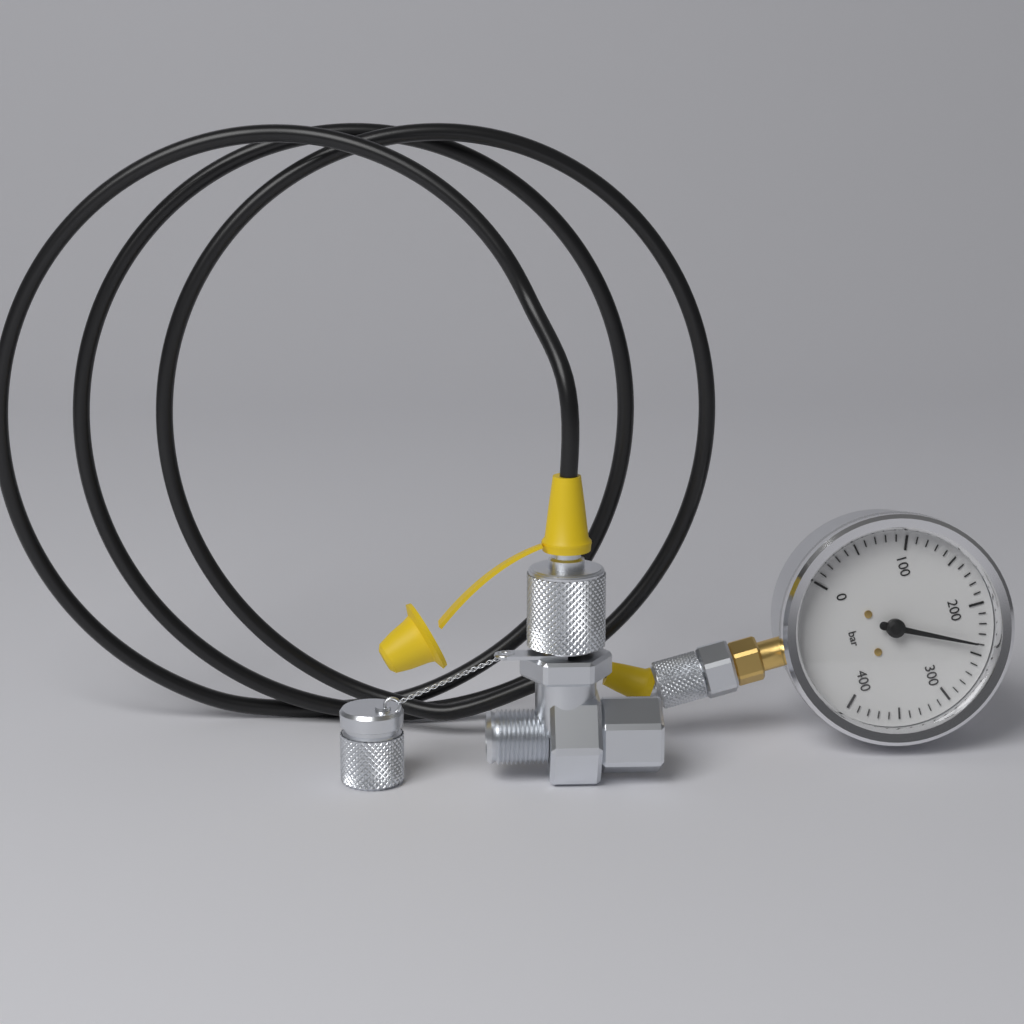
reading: 240 bar
